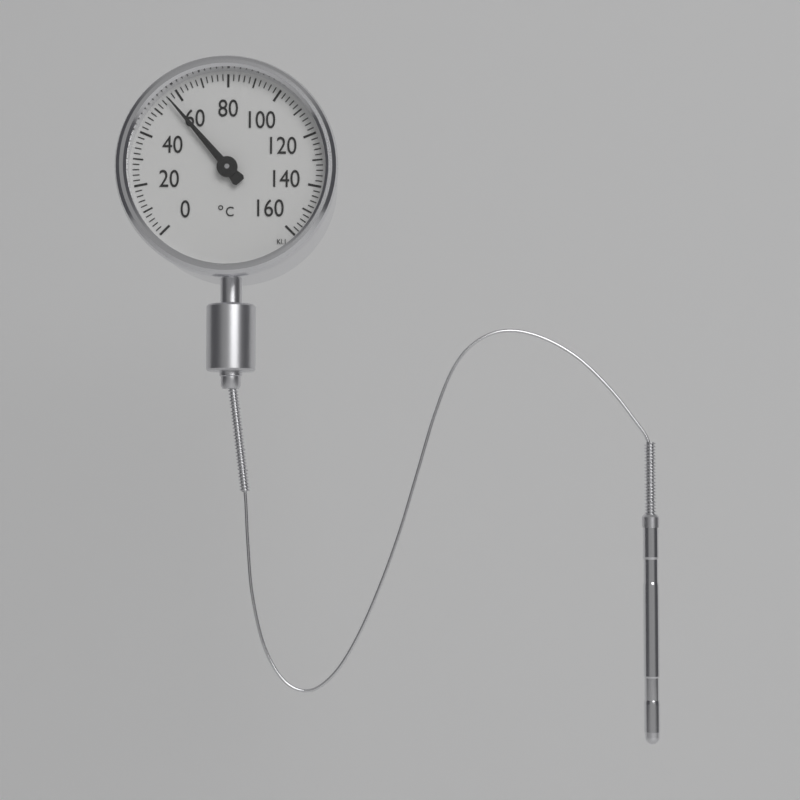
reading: 56 °C
